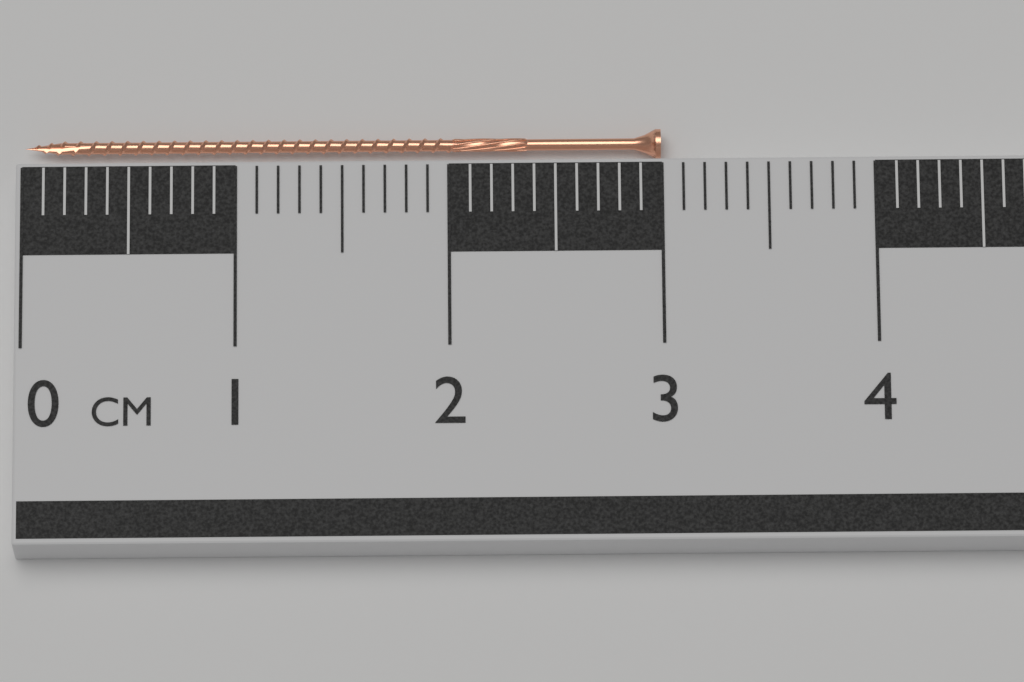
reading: 3.0 cm
